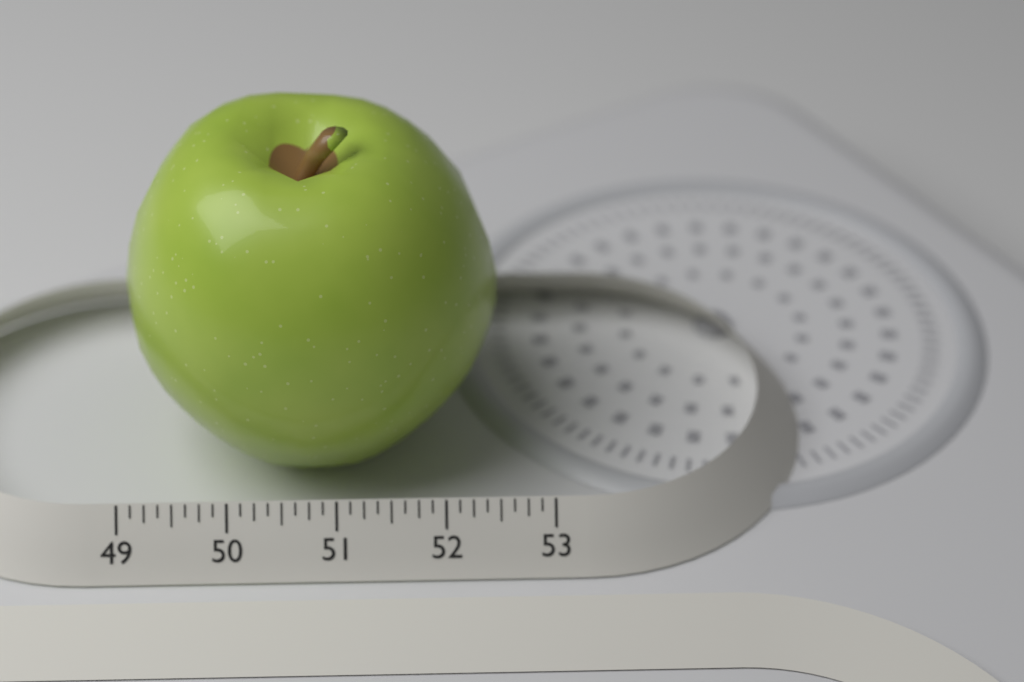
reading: 52.500 (no unit)
